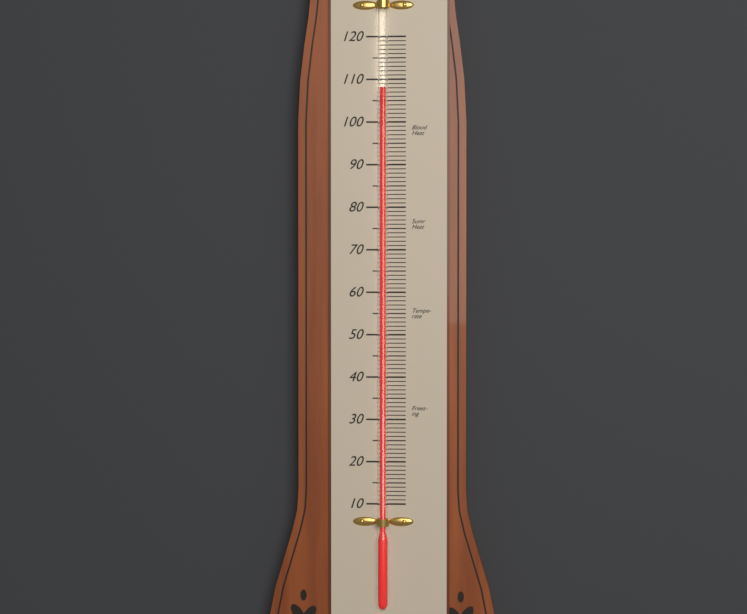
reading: 108 (no unit)
